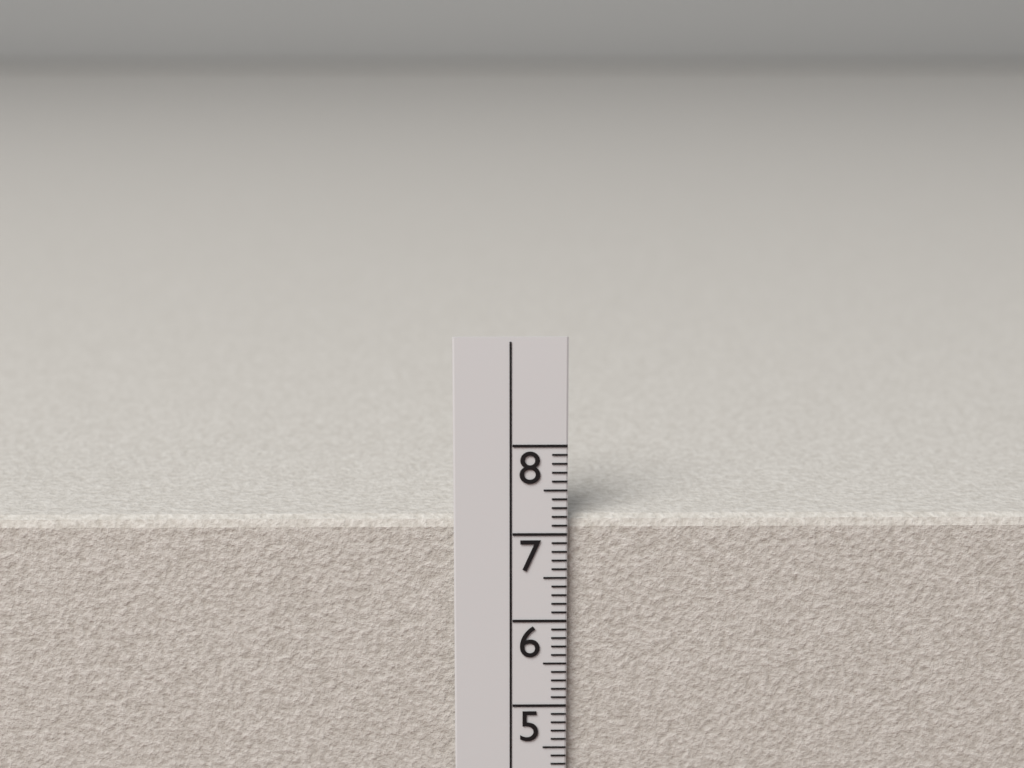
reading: 7.2 cm
